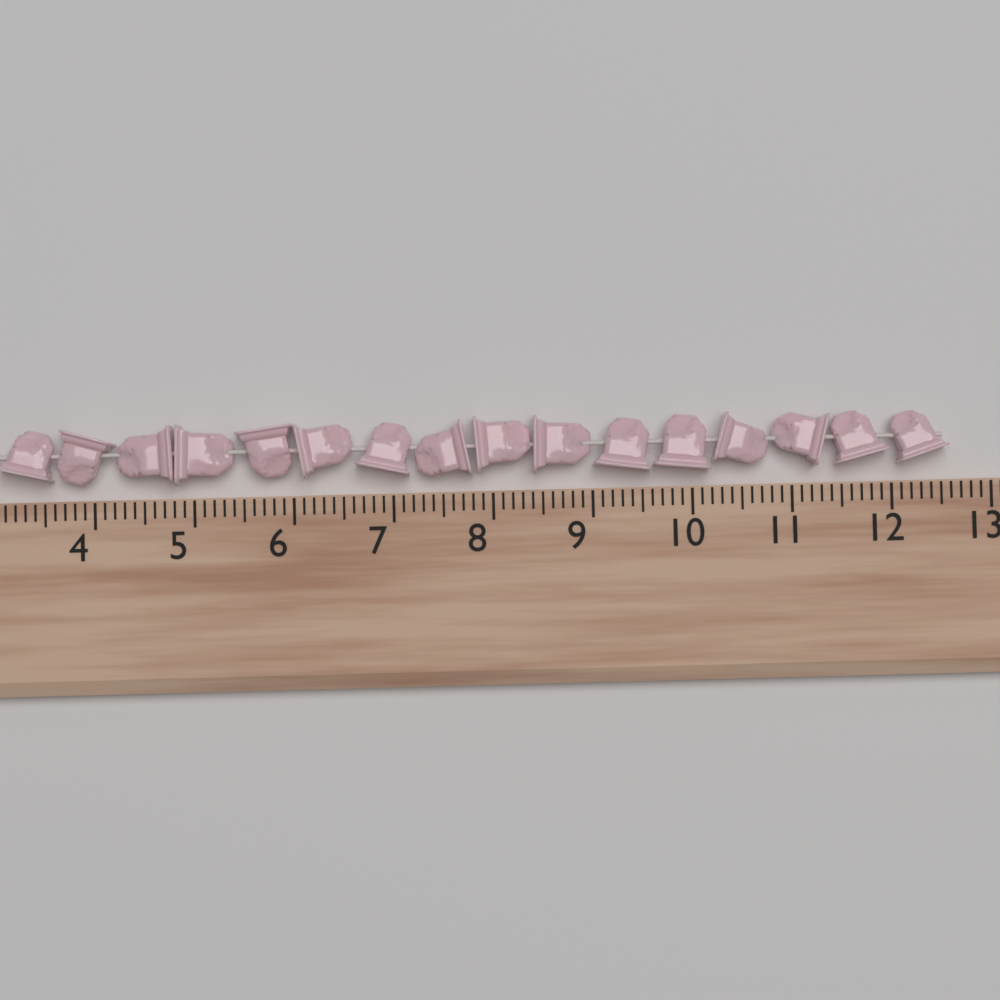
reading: 12.6 (no unit)
